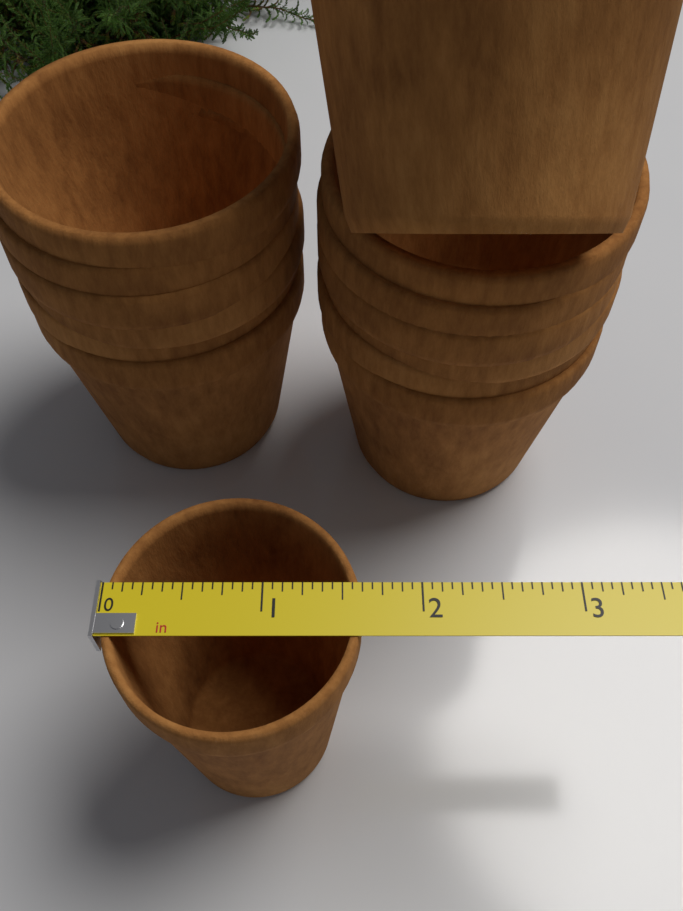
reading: 1.6250 in
